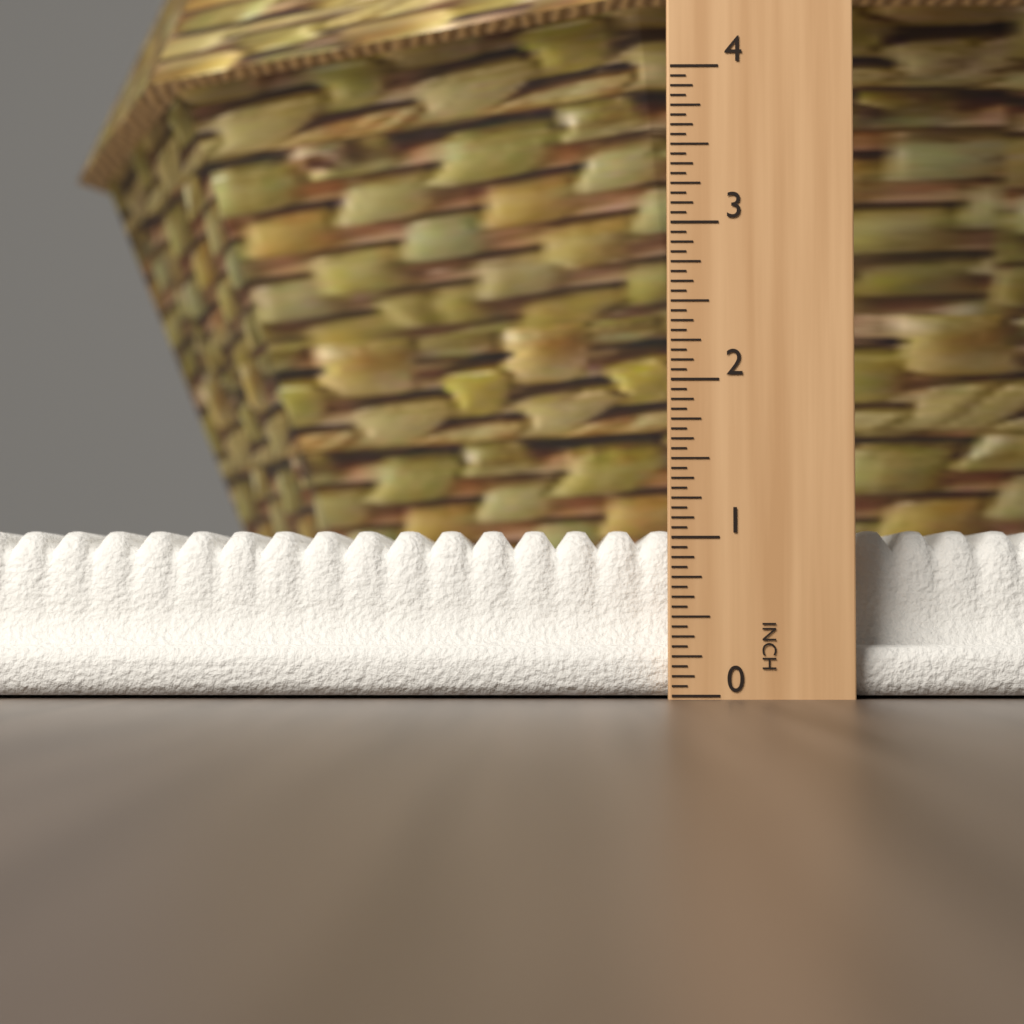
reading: 1.0625 in
